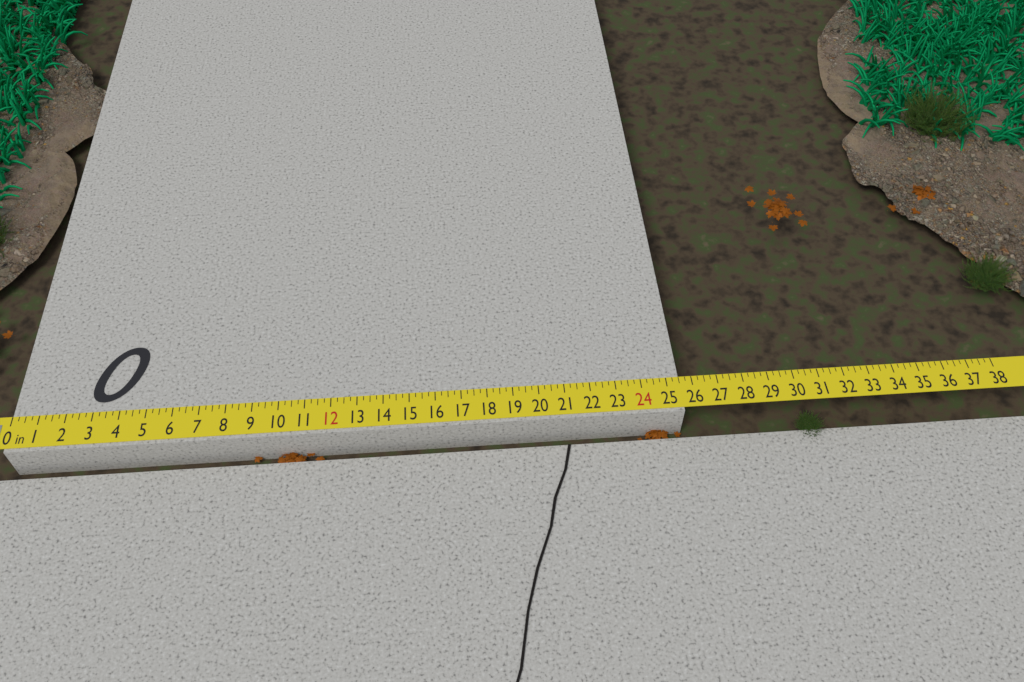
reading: 25.50 in
